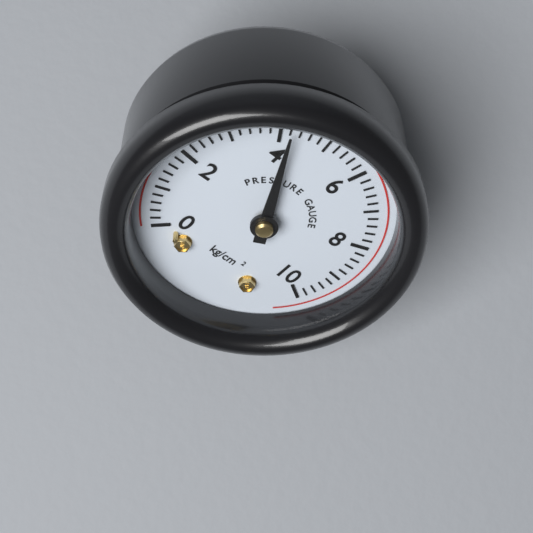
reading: 4.2 kg/cm²
